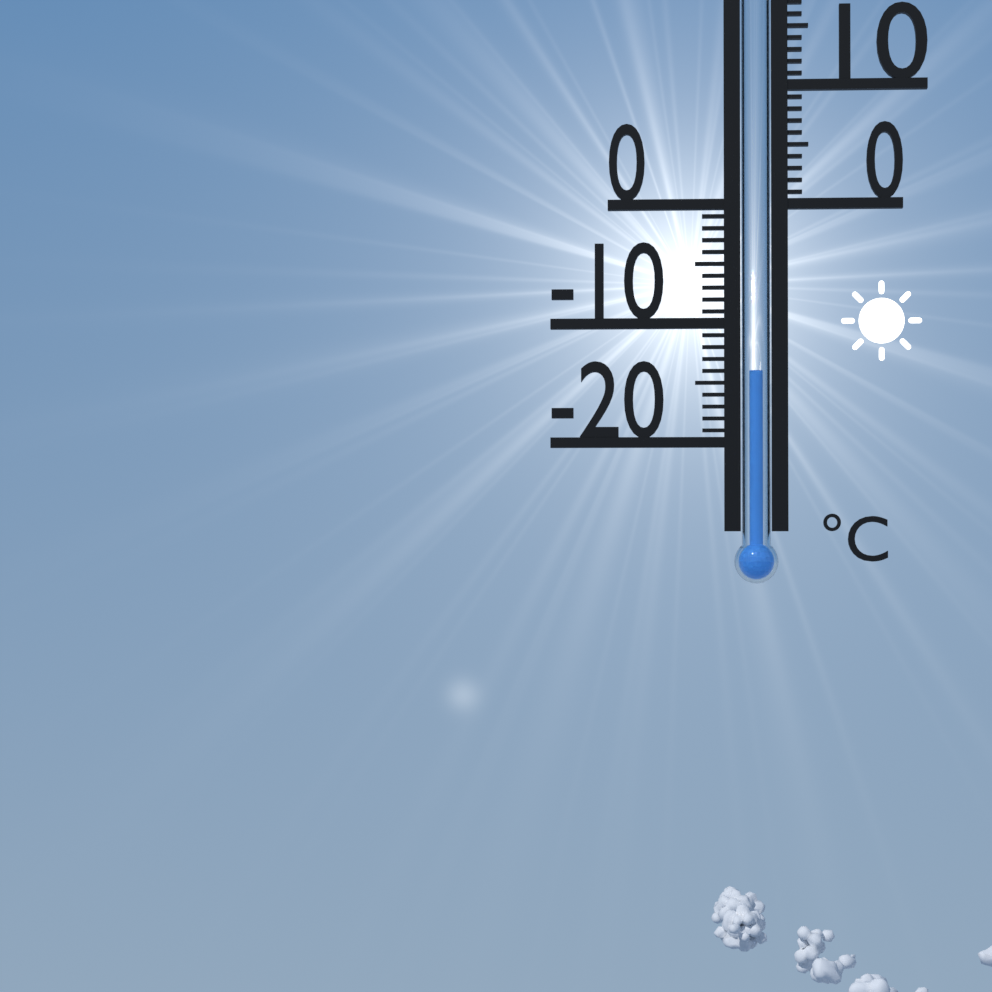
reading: -14 °C
